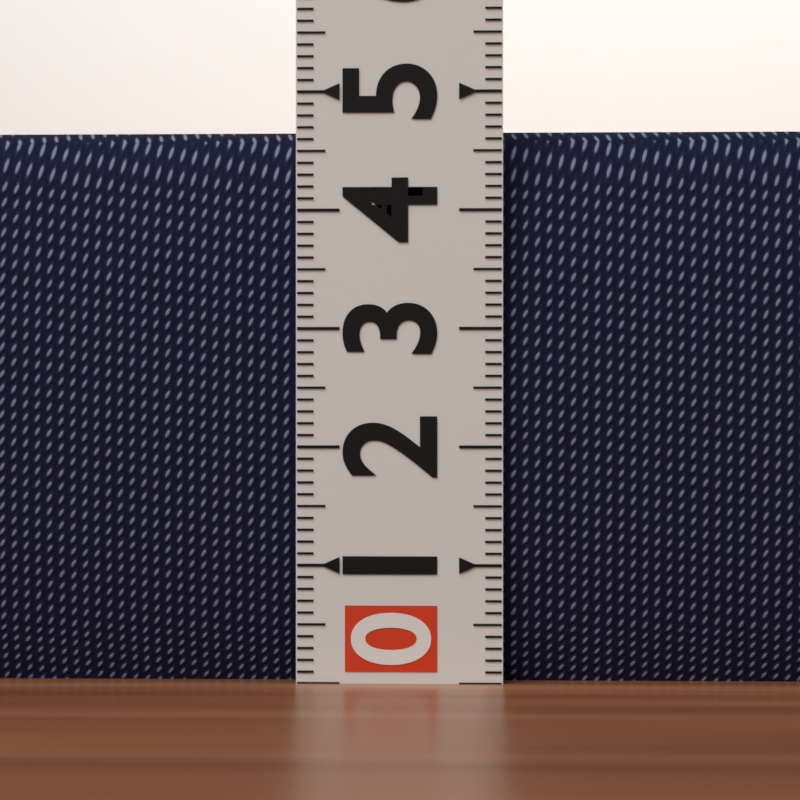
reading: 4.7 (no unit)
